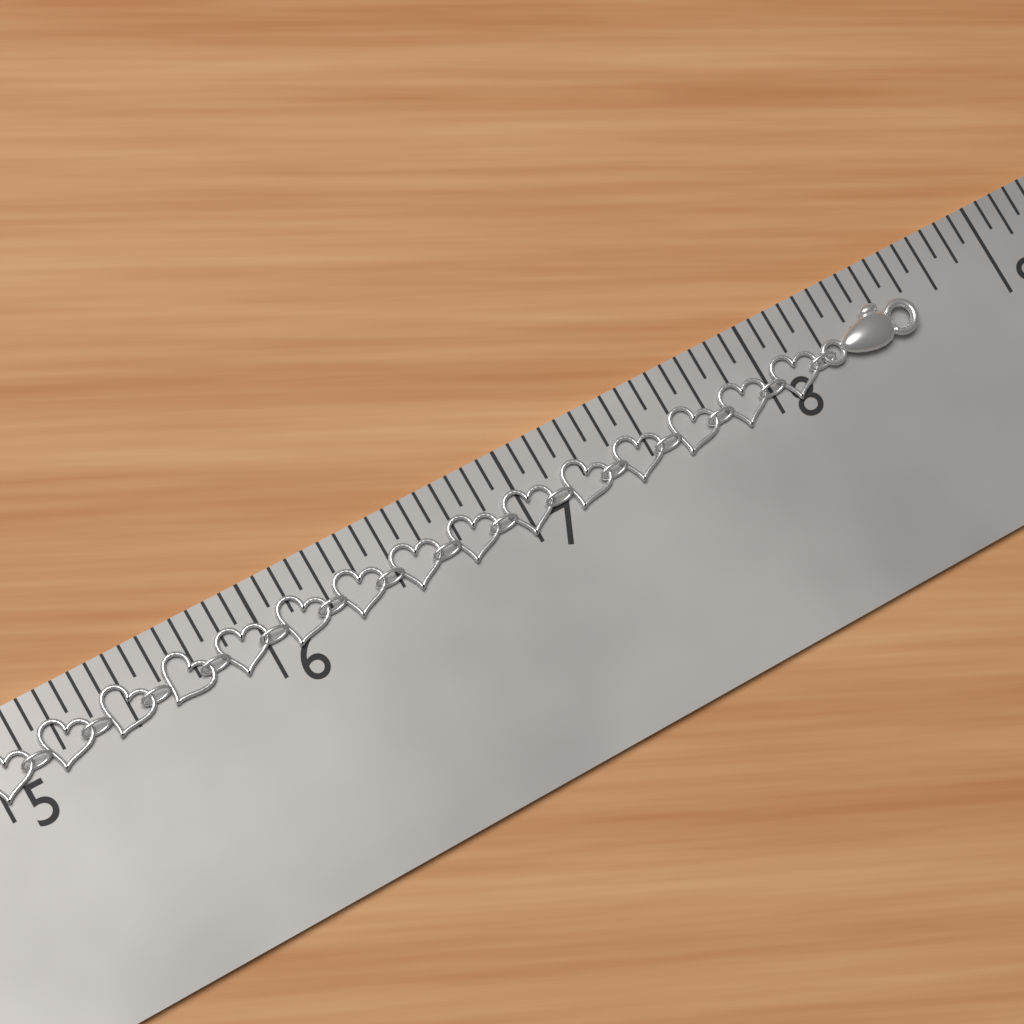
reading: 8.6250 in
